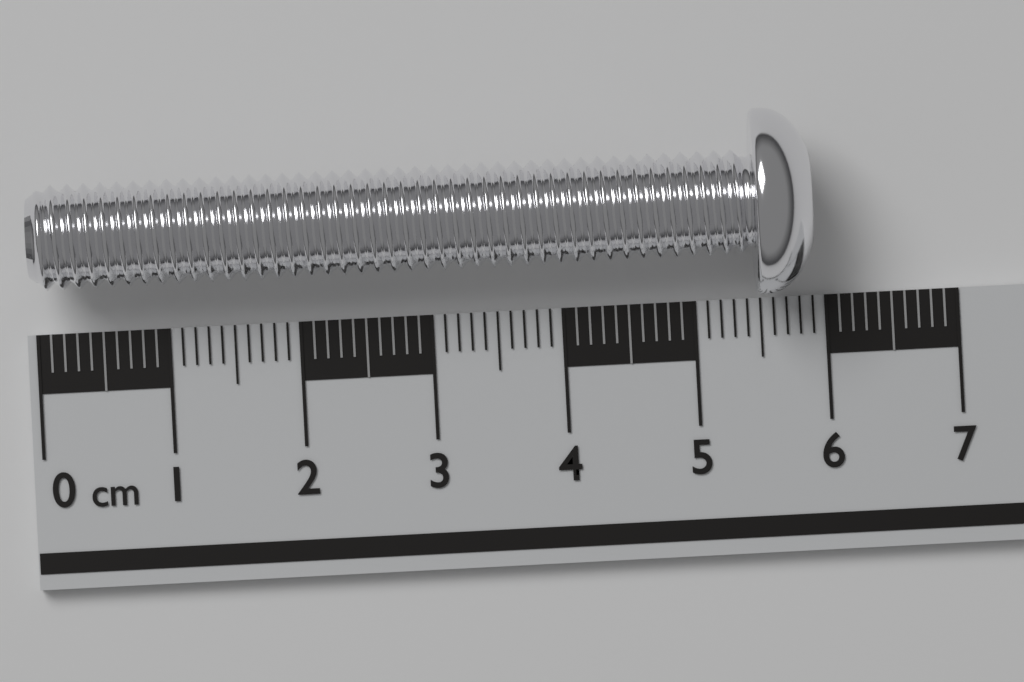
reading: 5.9 cm
